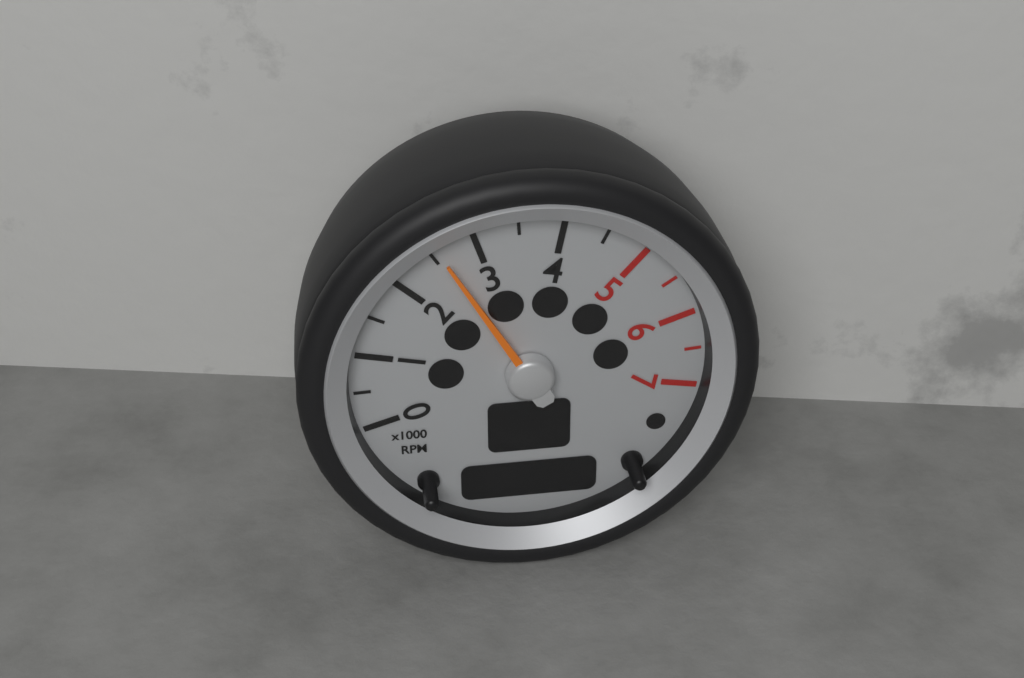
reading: 2600 RPM
